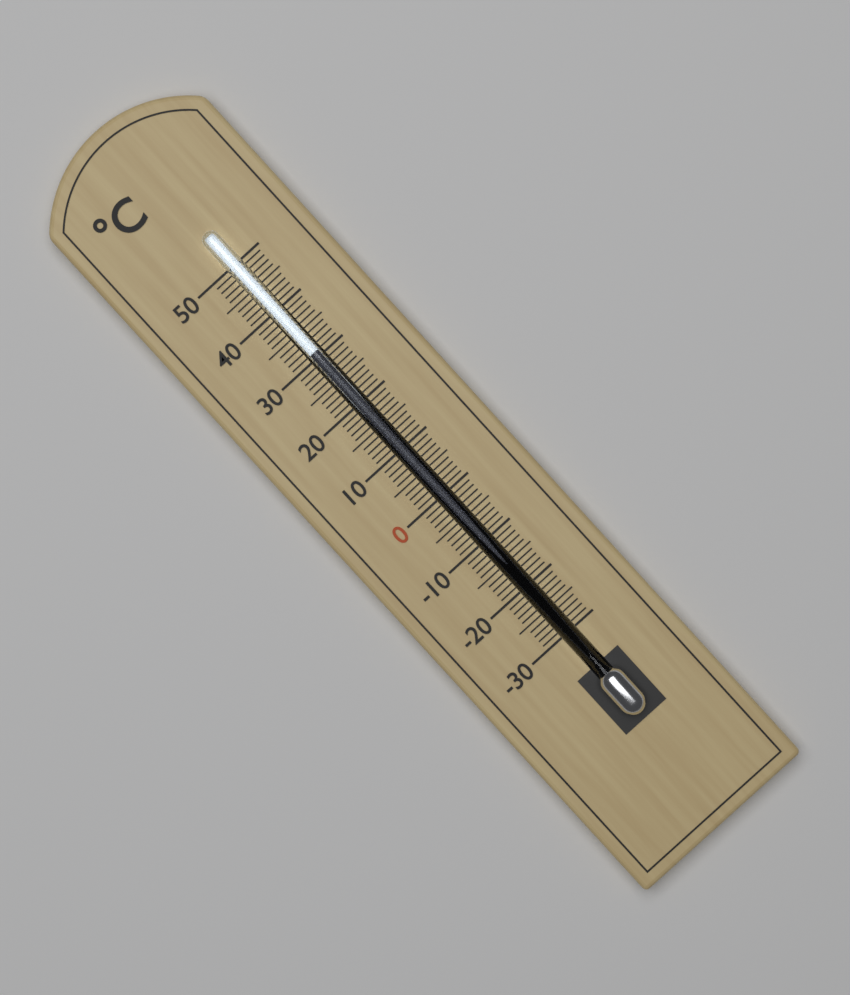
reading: 31 °C
